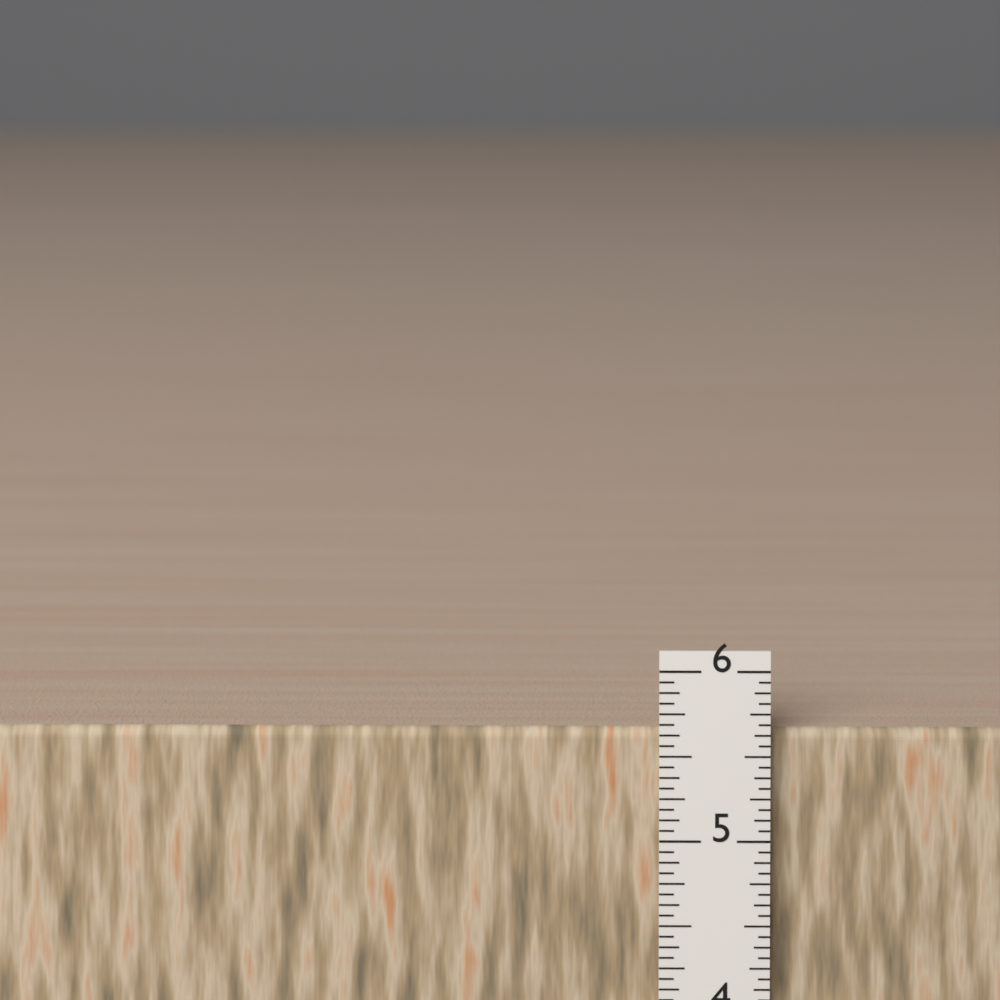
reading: 5.6250 in
